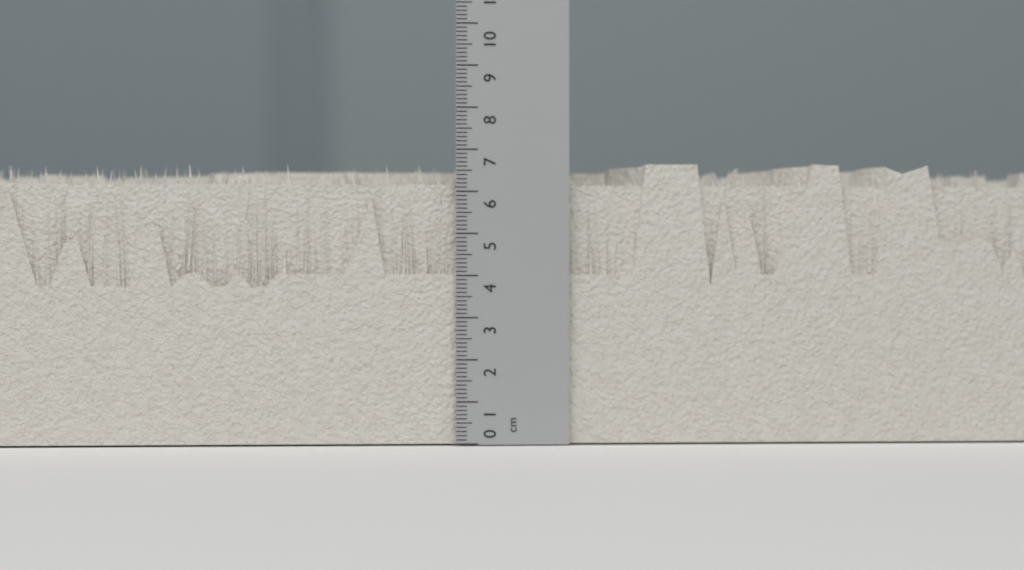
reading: 6.7 cm
